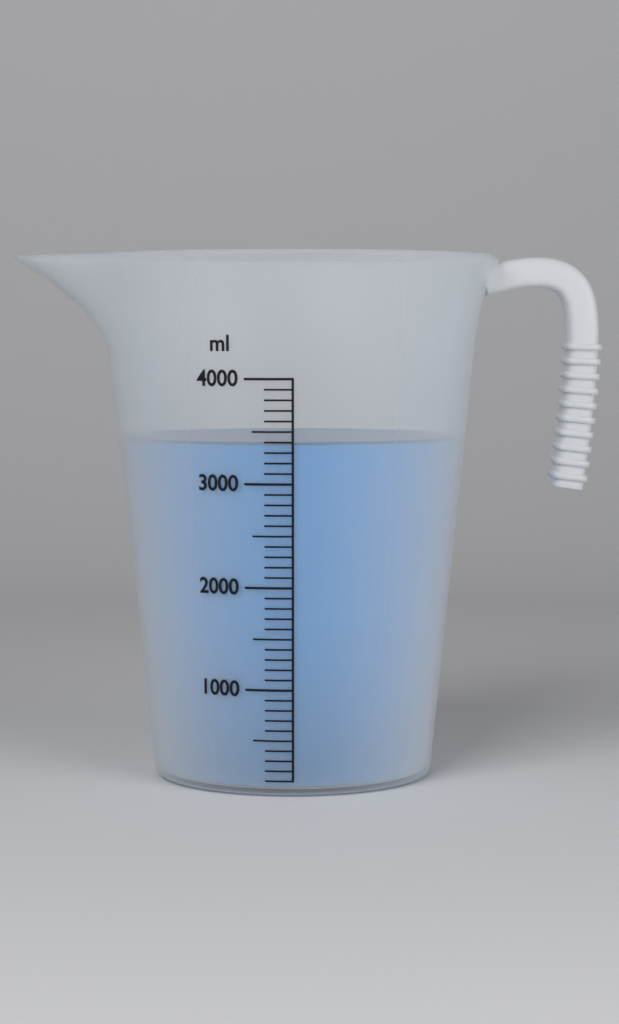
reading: 3400 ml
